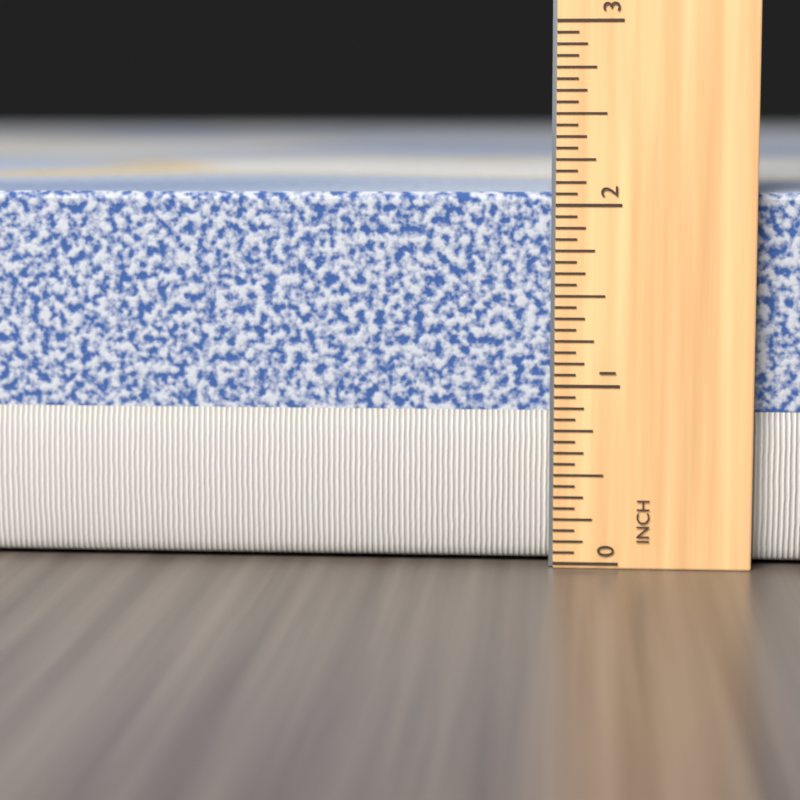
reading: 2.0625 in
